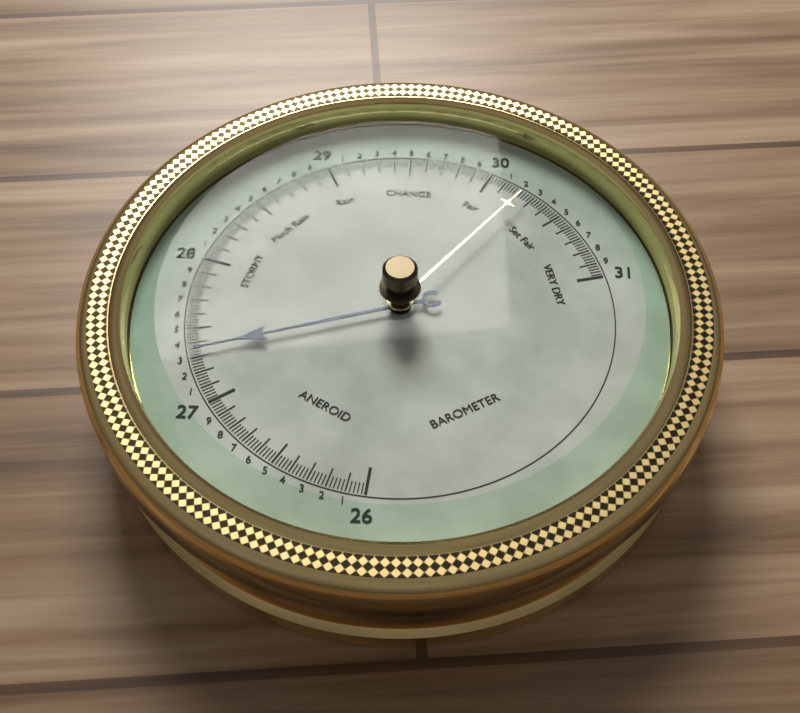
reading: 27.34 (no unit)
